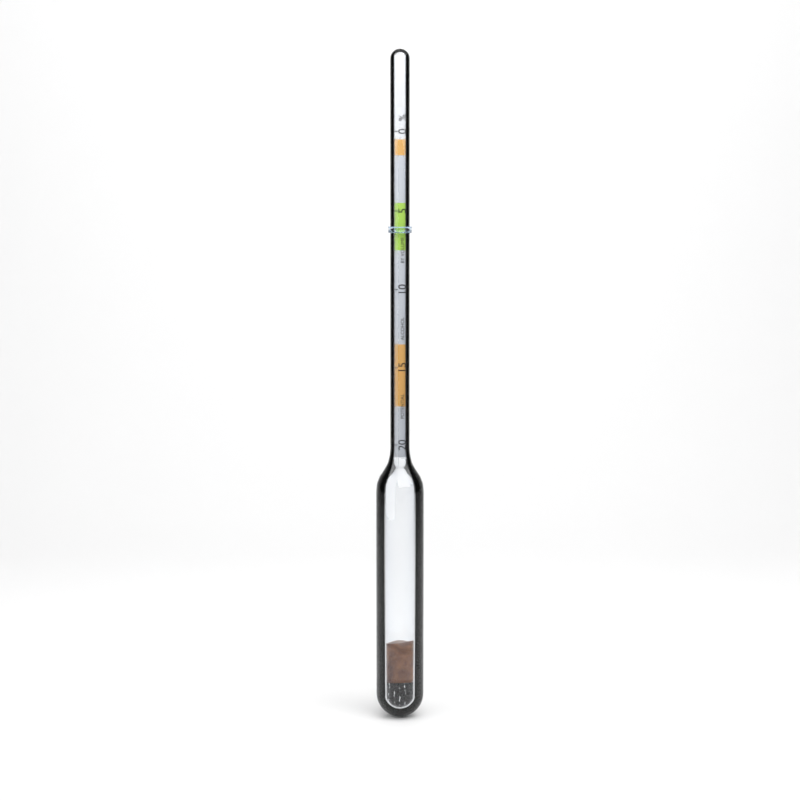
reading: 6.0 %
